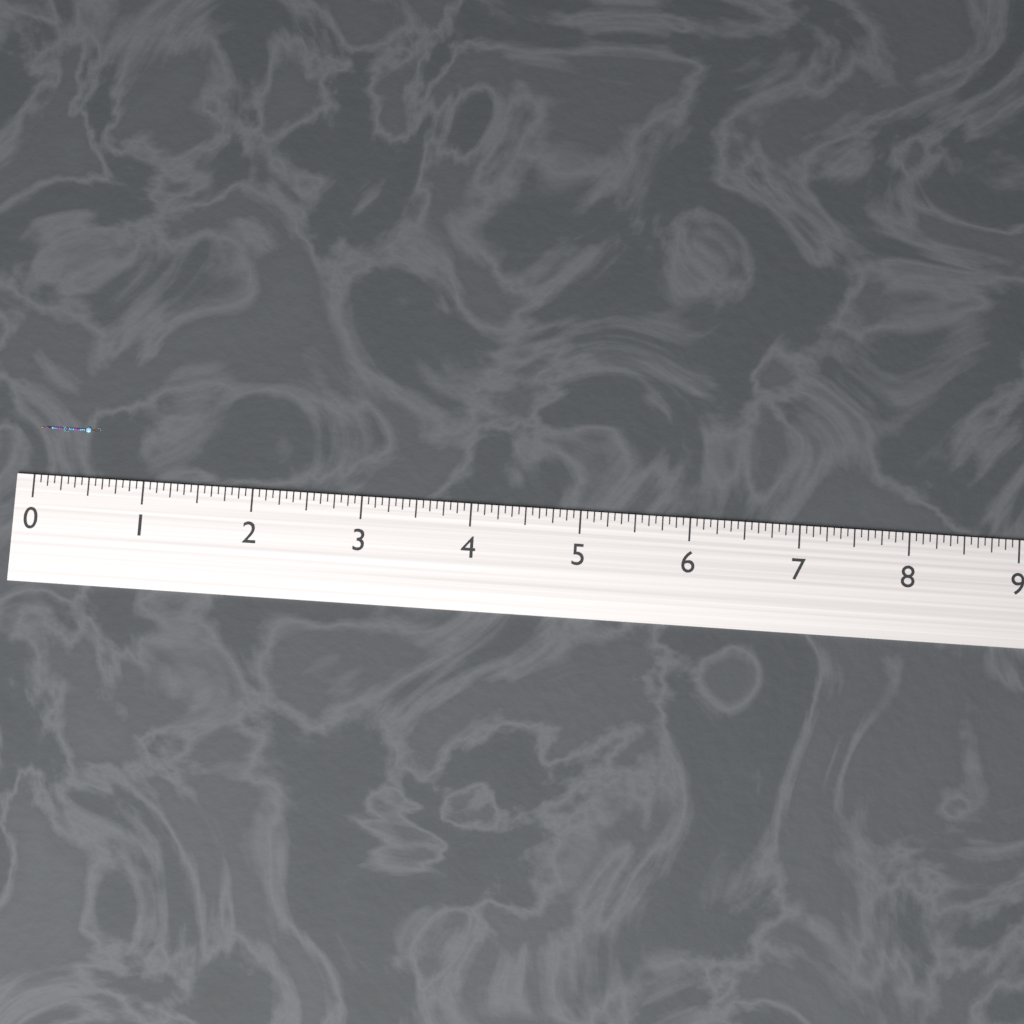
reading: 0.5625 (no unit)
